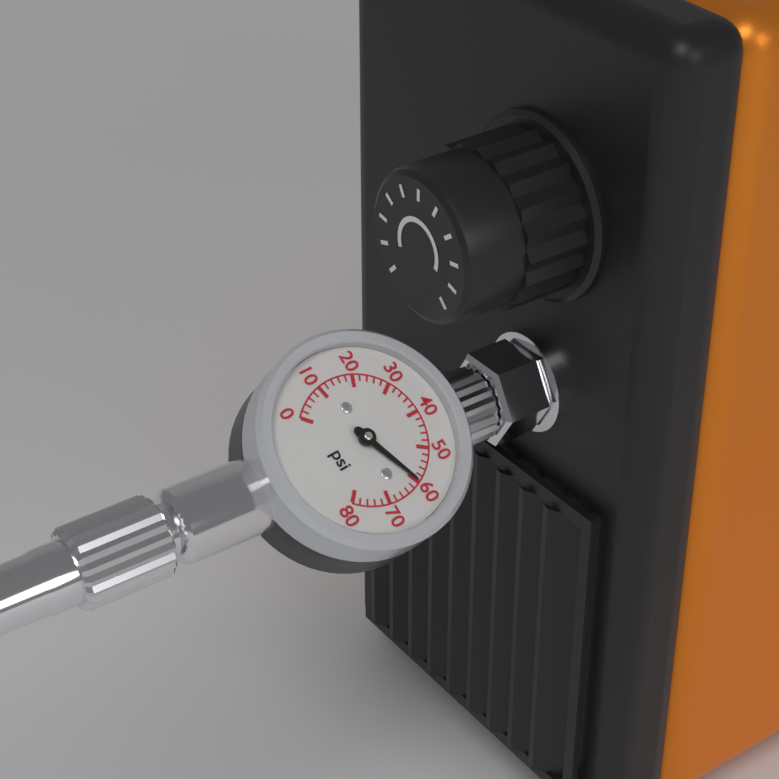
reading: 60 psi
